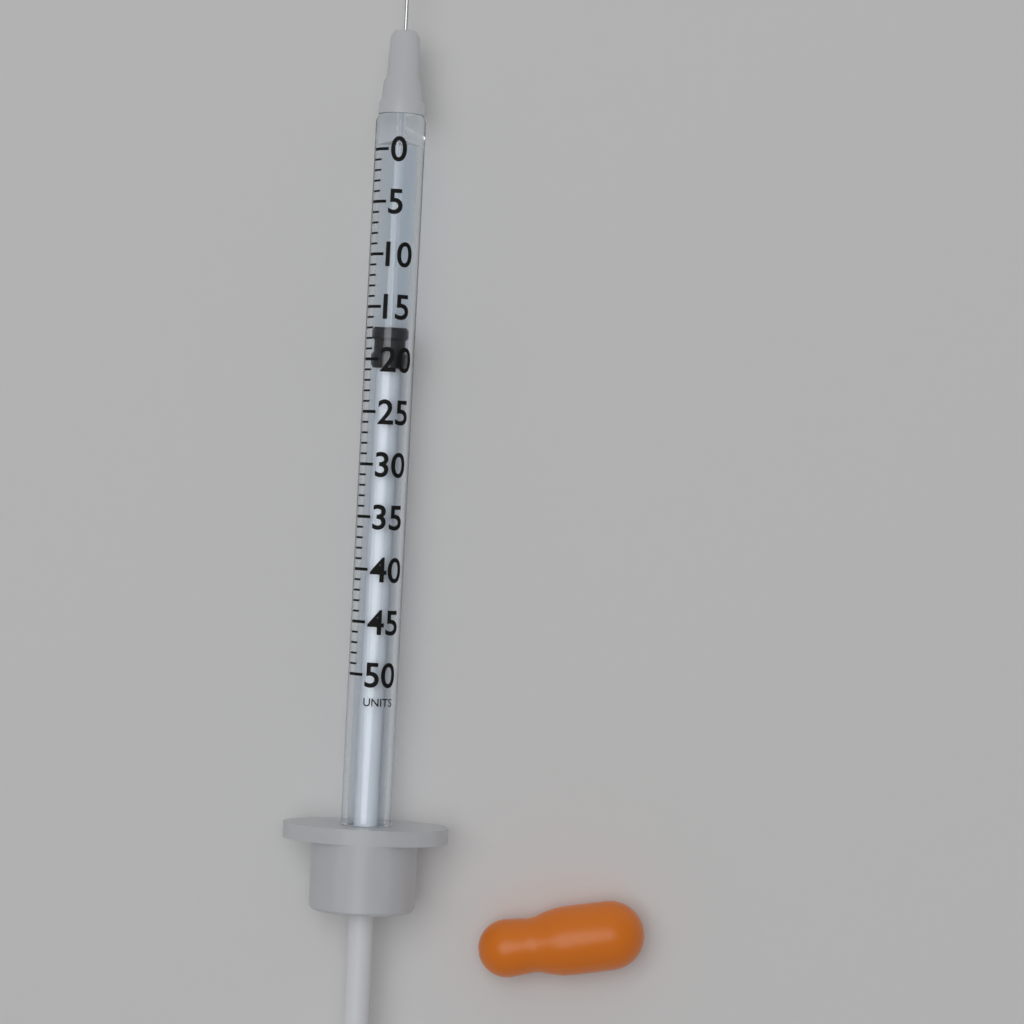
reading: 17 units
